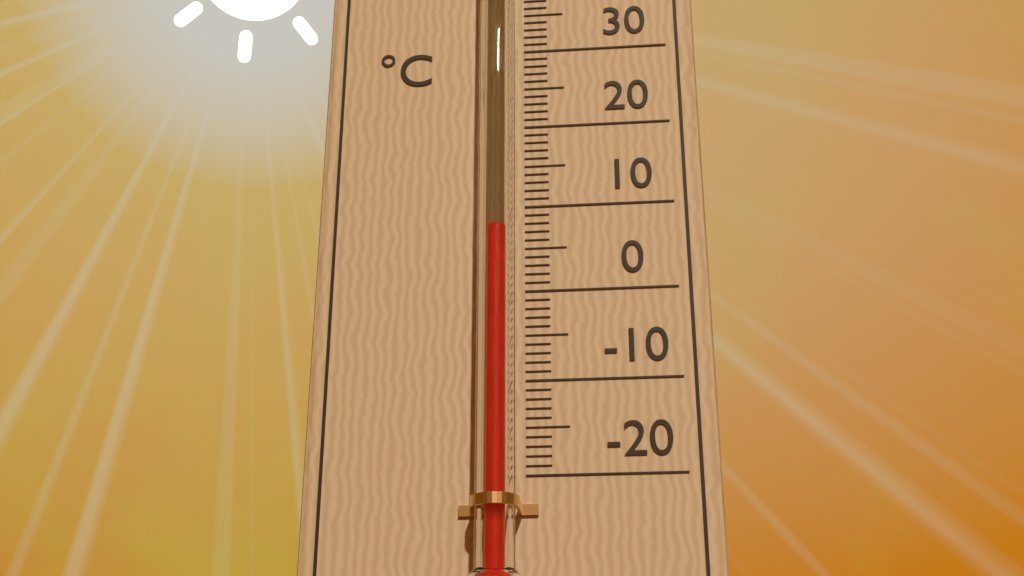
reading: 6 °C
